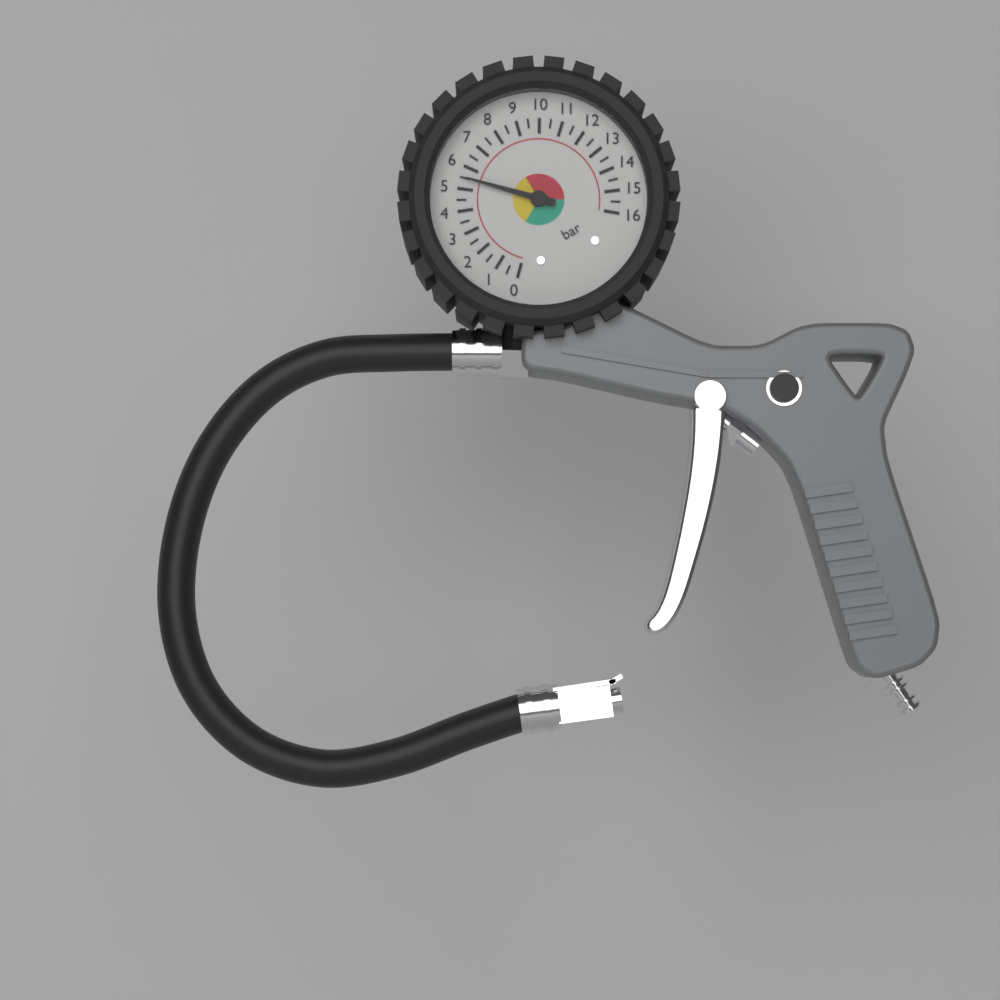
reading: 5.5 bar
